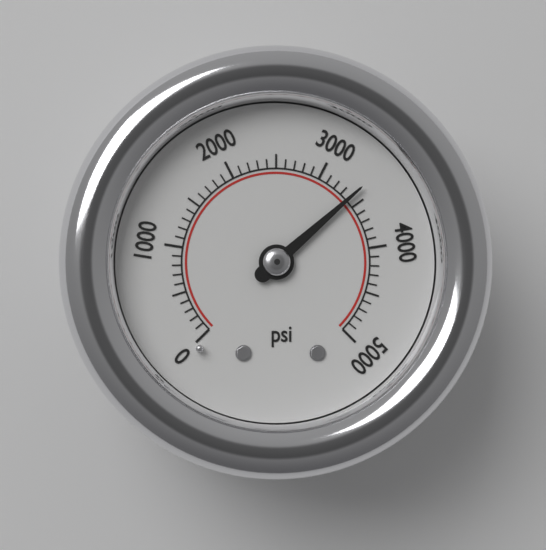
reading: 3400 psi
